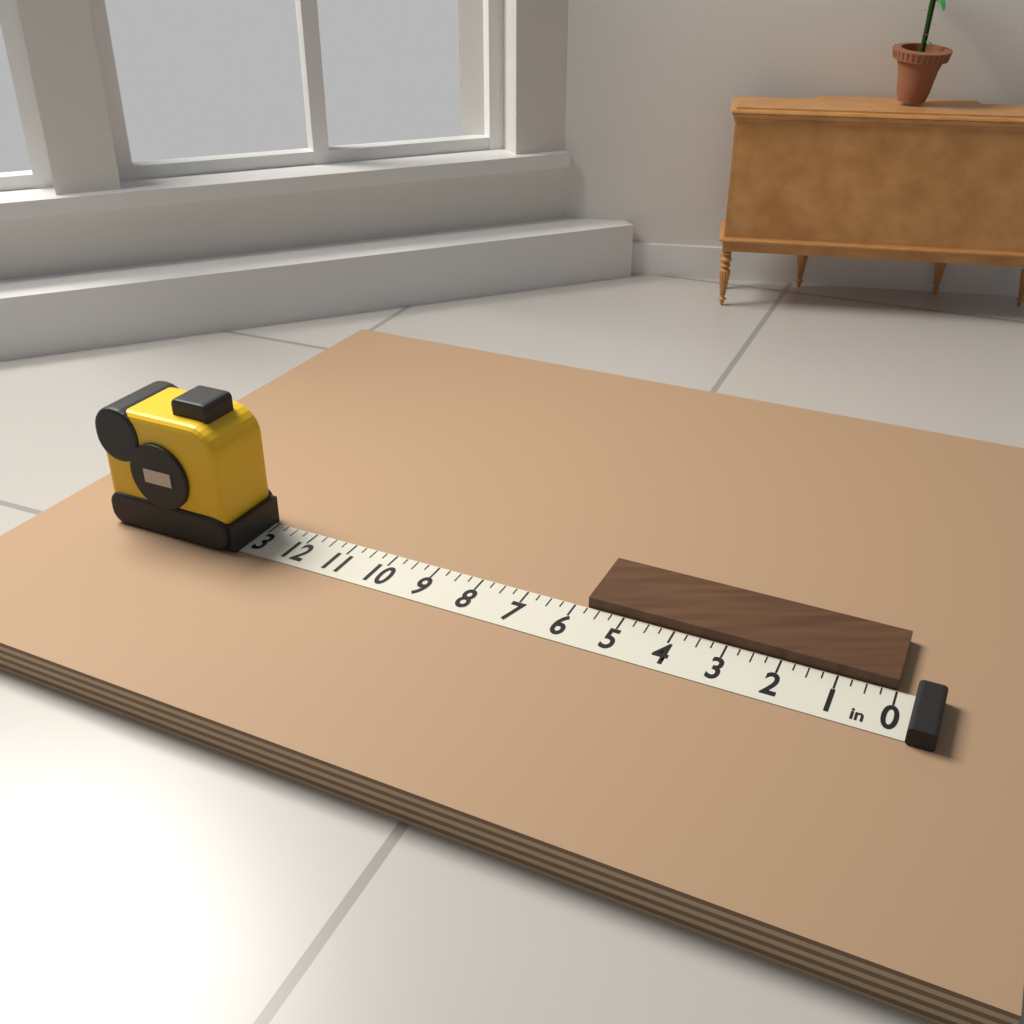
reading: 5.75 in
